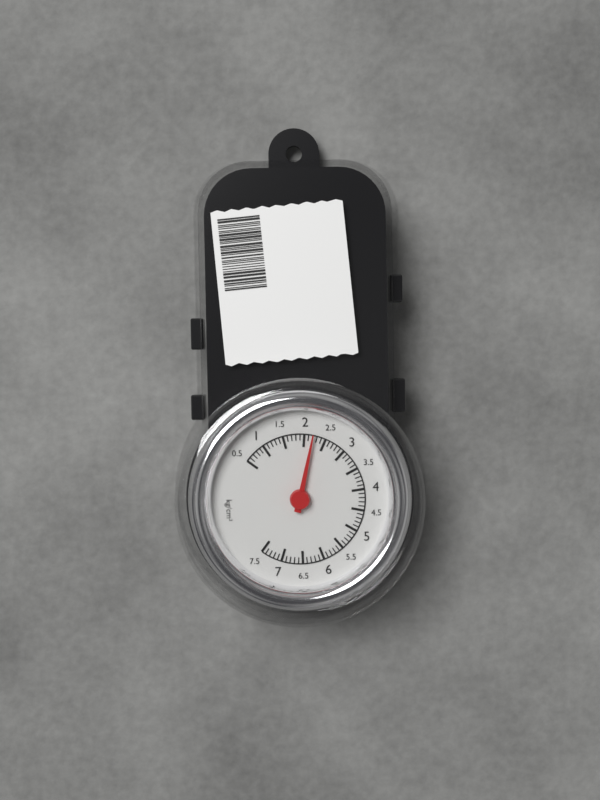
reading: 2.2 kg/cm²
